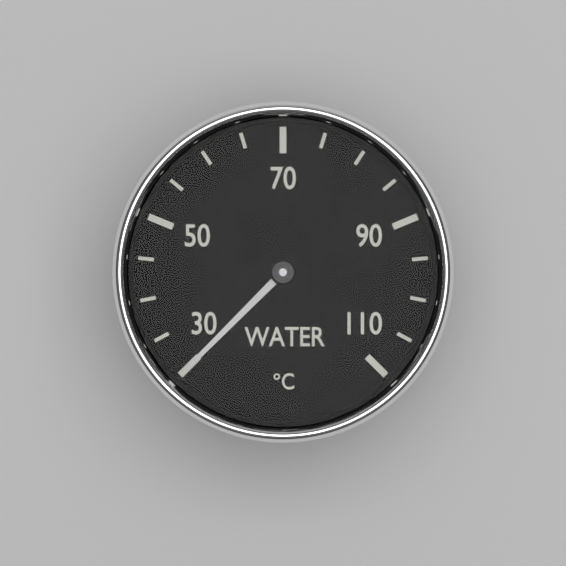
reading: 30 °C
